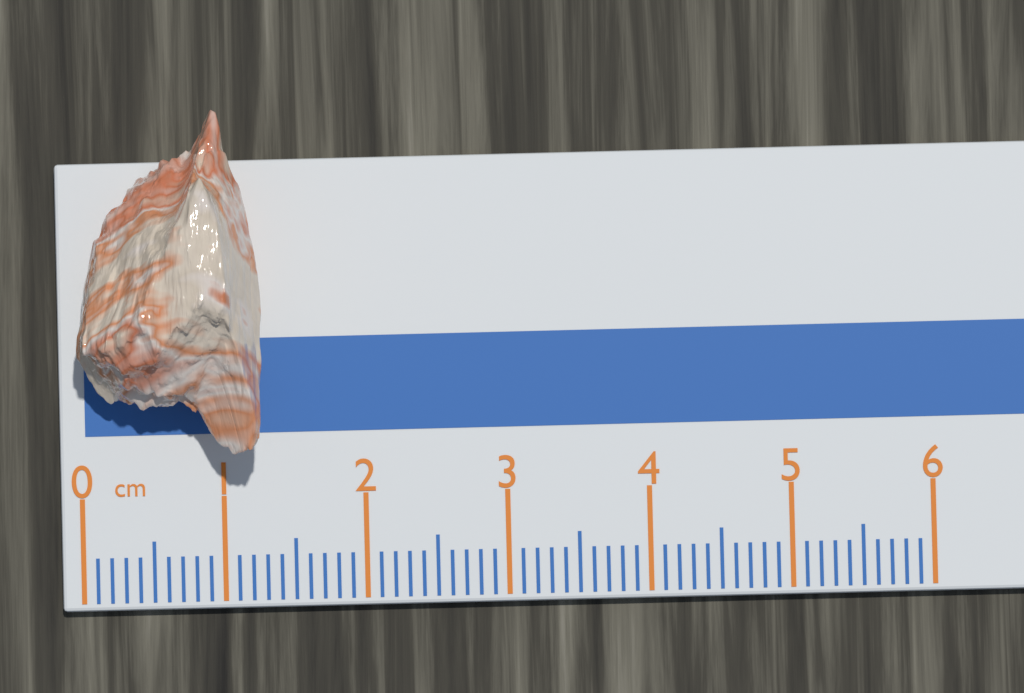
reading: 1.3 cm
